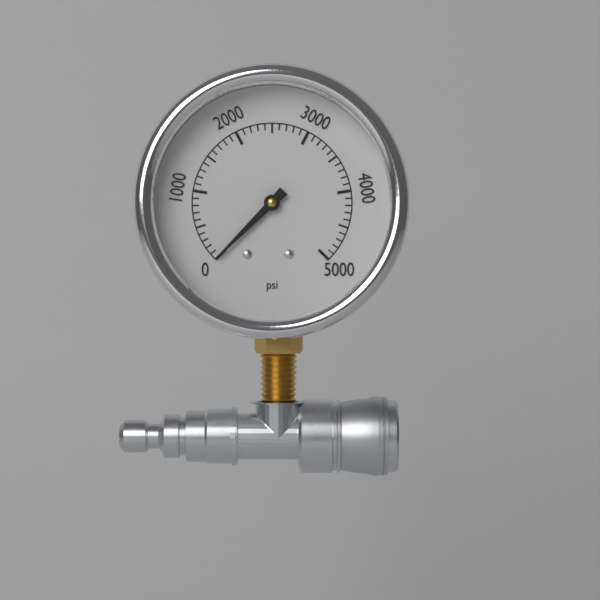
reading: 0 psi
